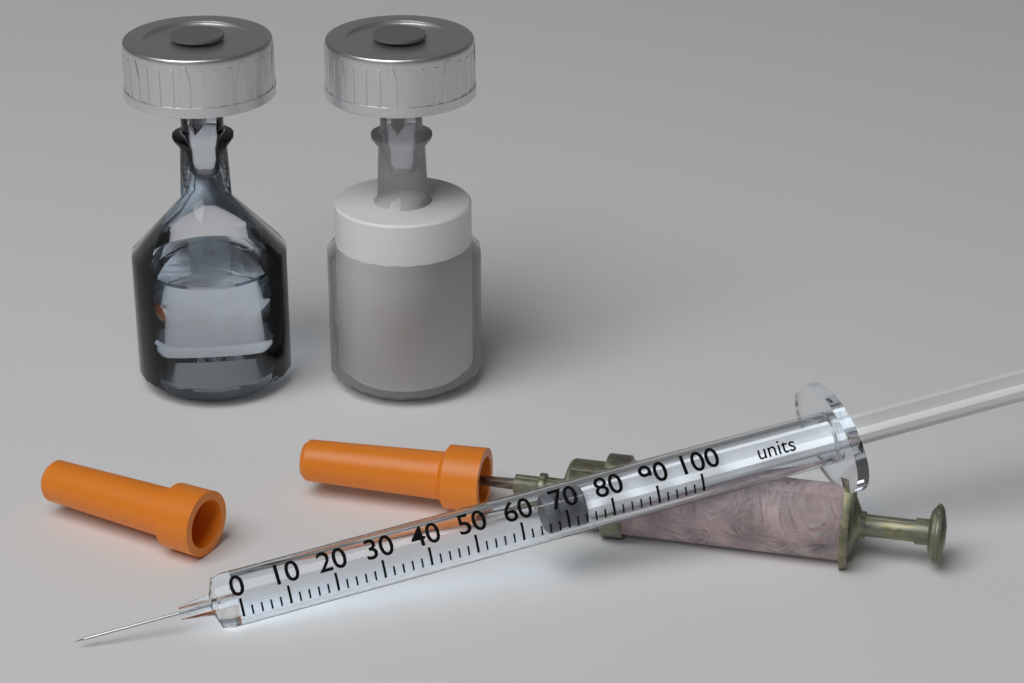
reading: 66 units
